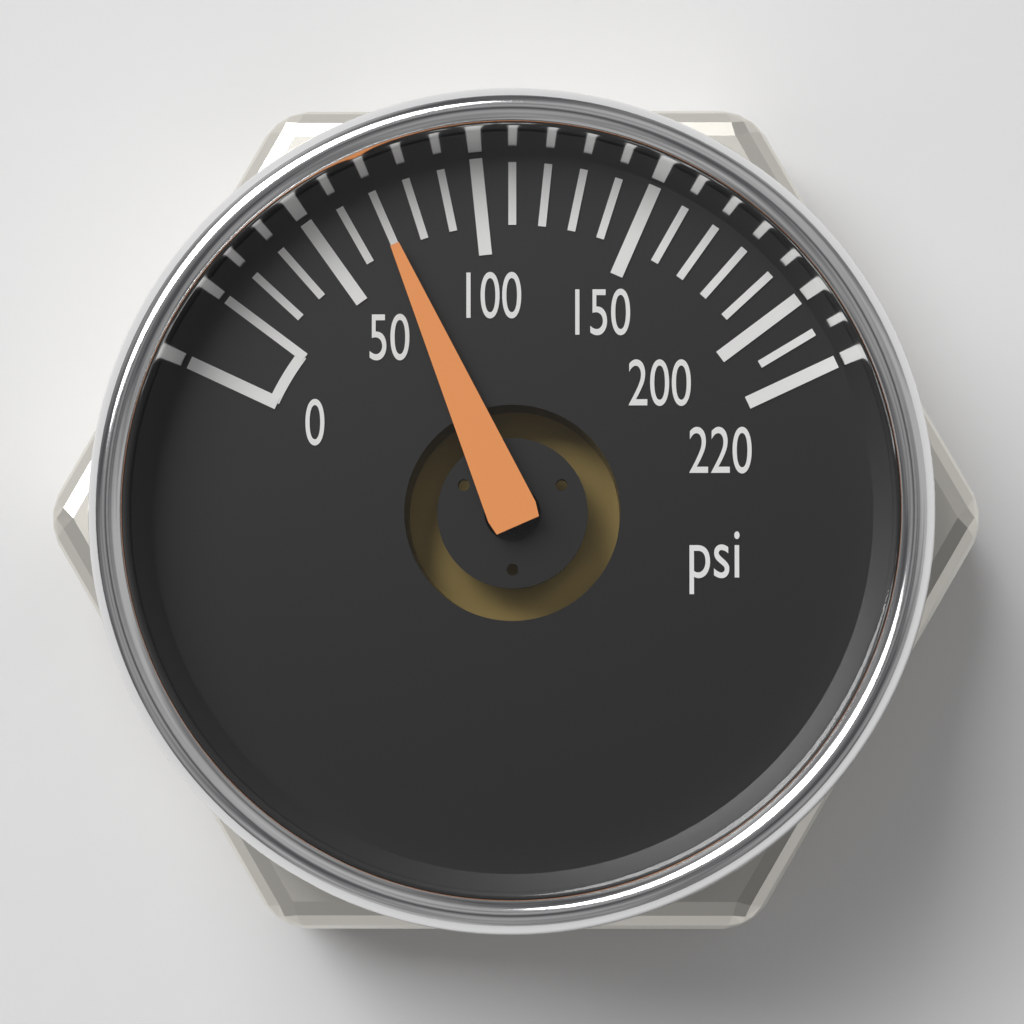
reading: 70 psi
